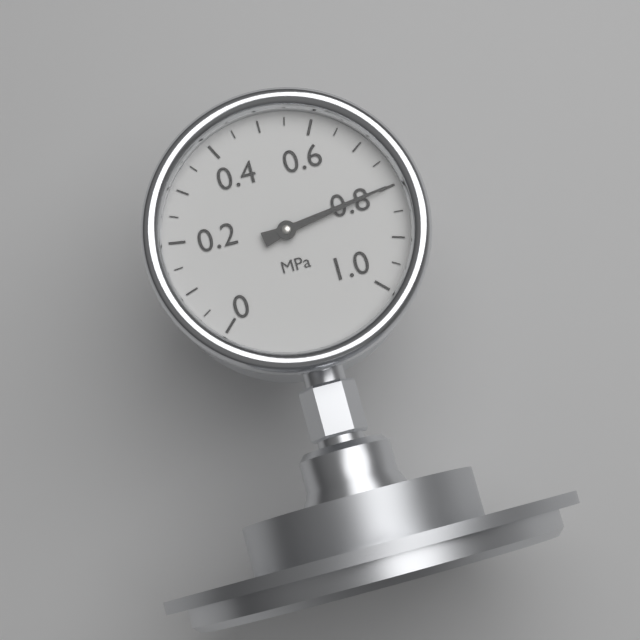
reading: 0.80 MPa
